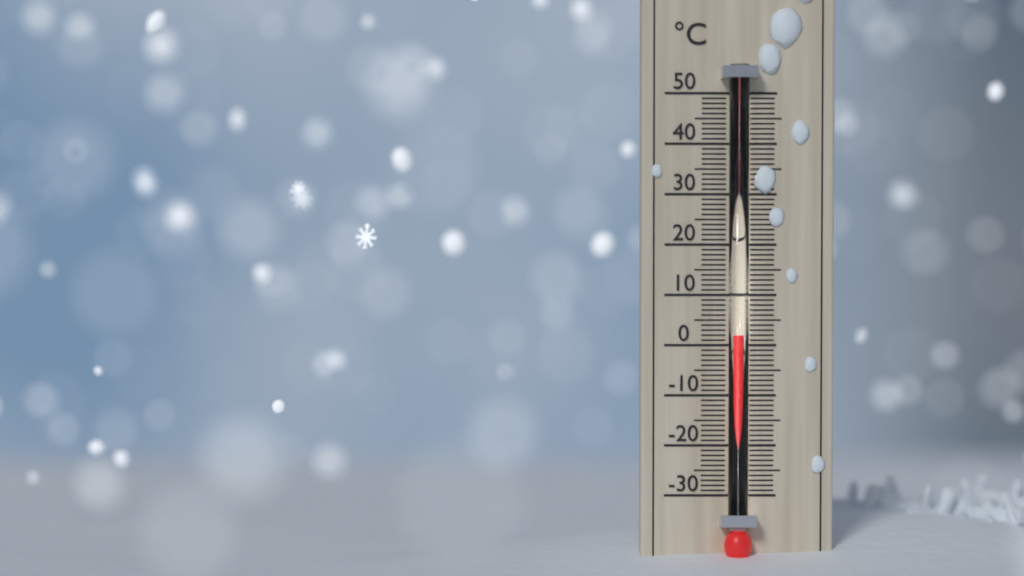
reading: 2 °C
